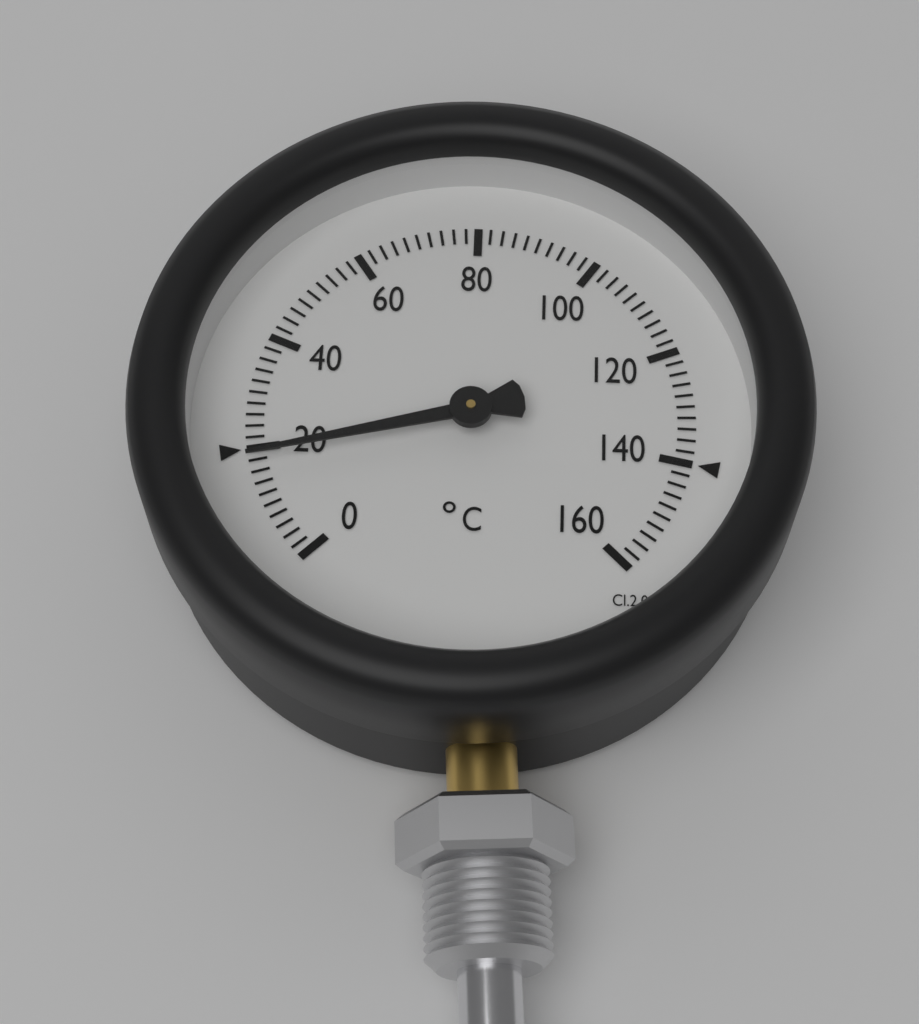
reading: 18 °C
